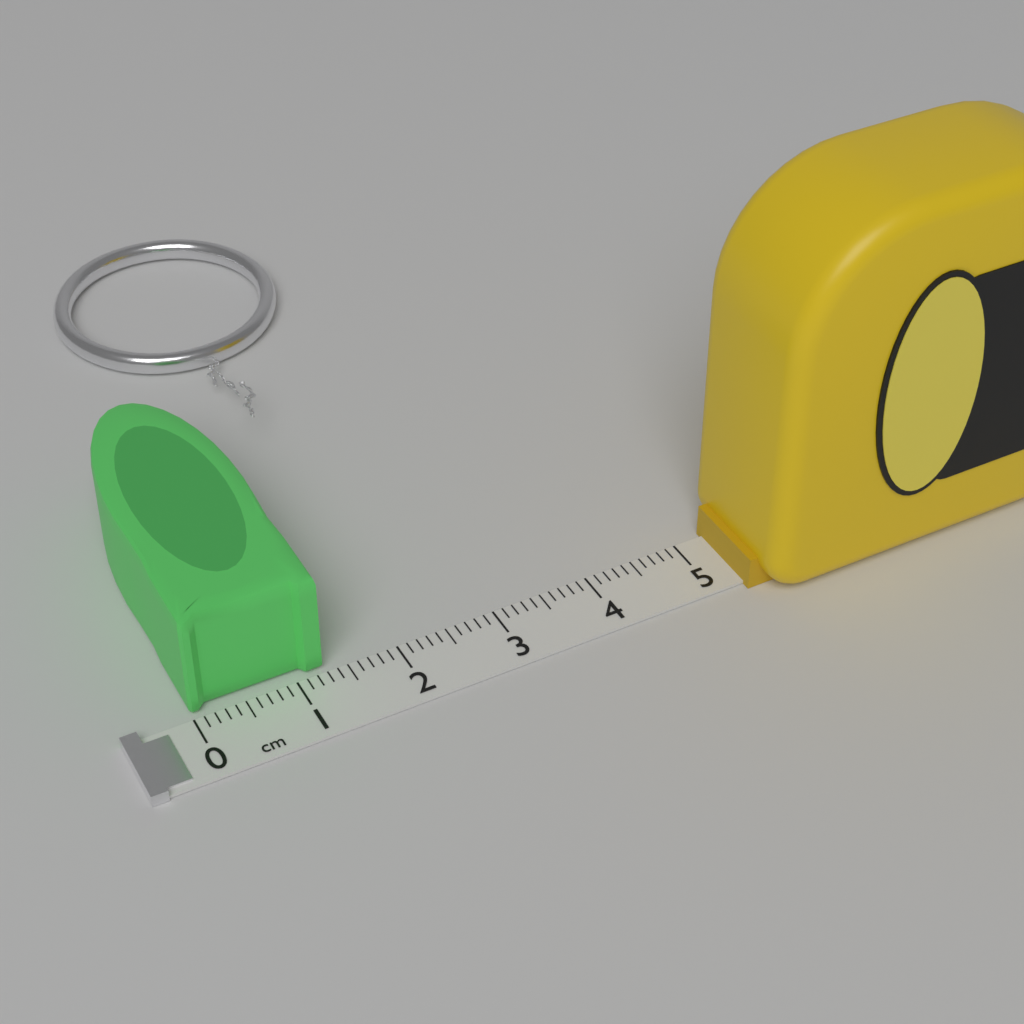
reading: 1.3 cm
